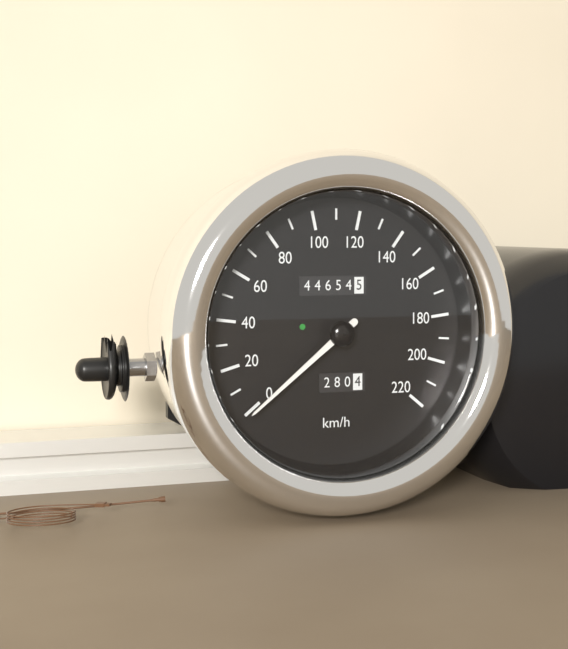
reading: 0 km/h
